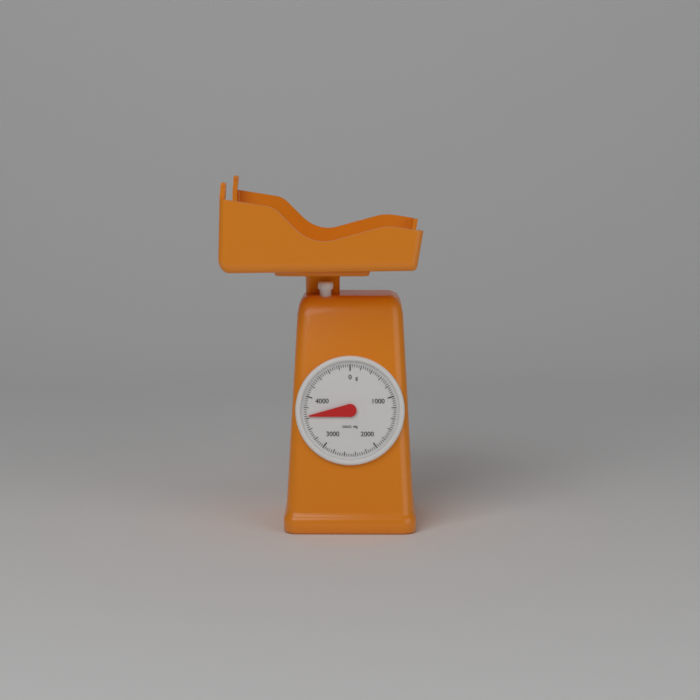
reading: 3640 g
